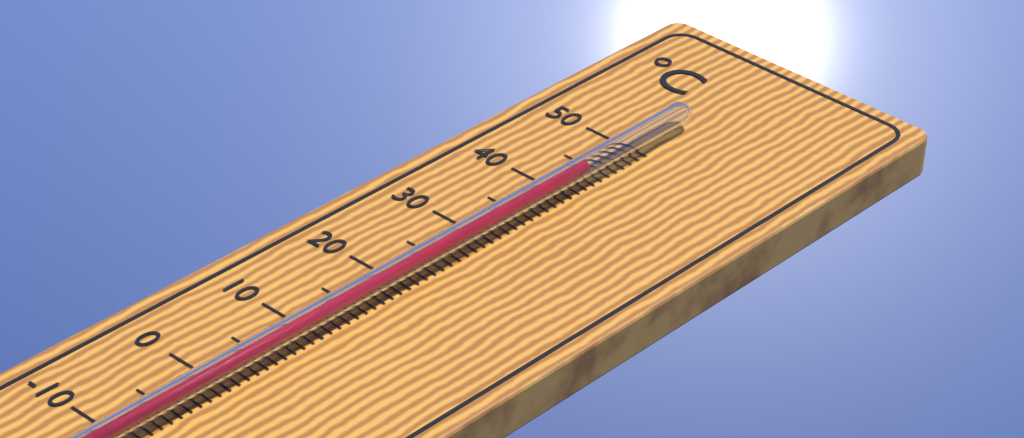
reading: 43 °C
